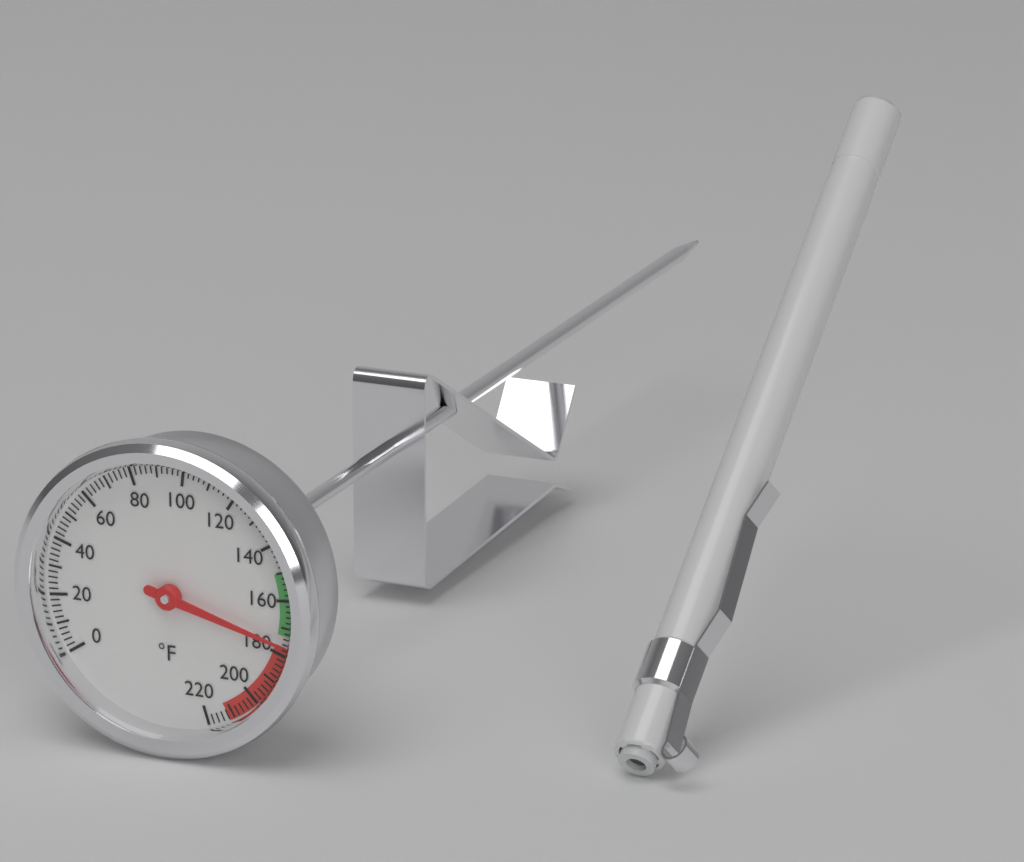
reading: 176 °F
